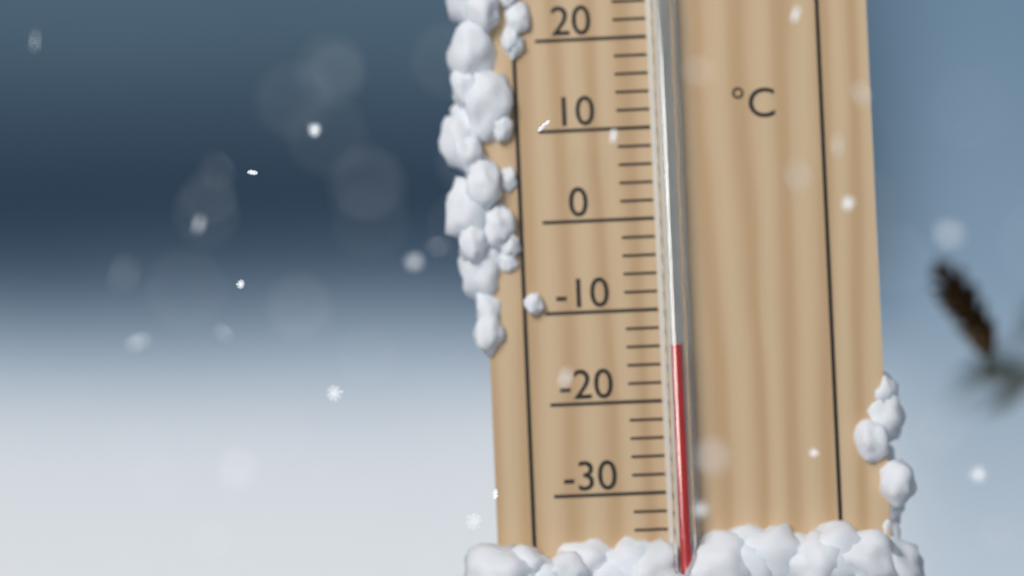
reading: -14 °C
